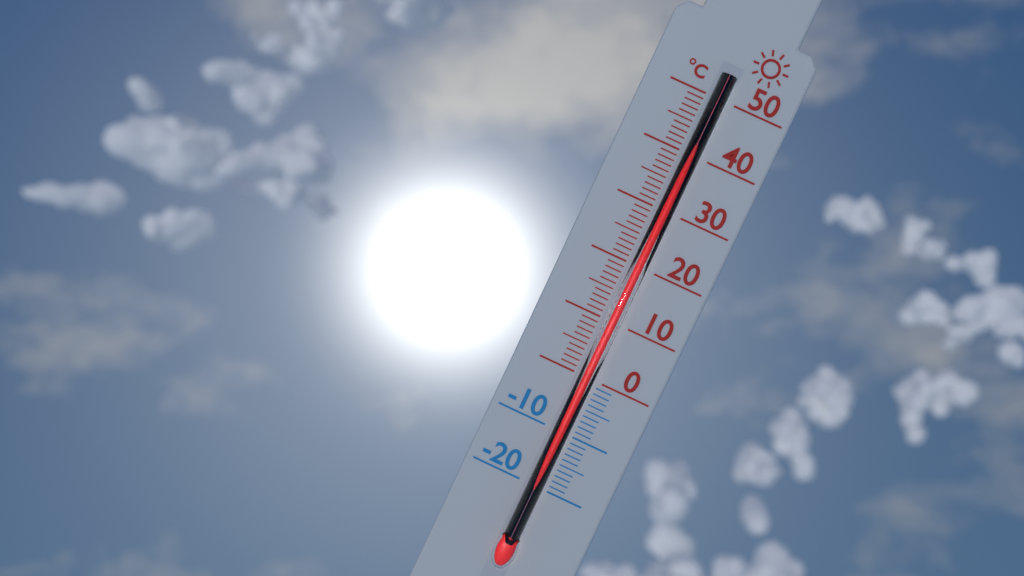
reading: 41 °C
